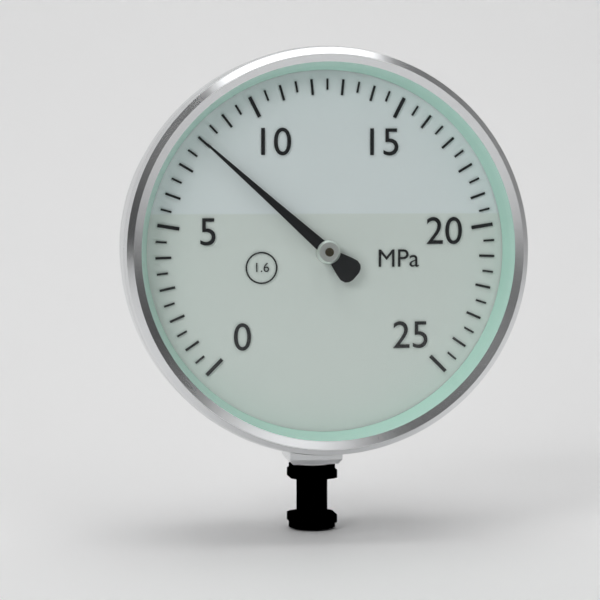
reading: 8.0 MPa
